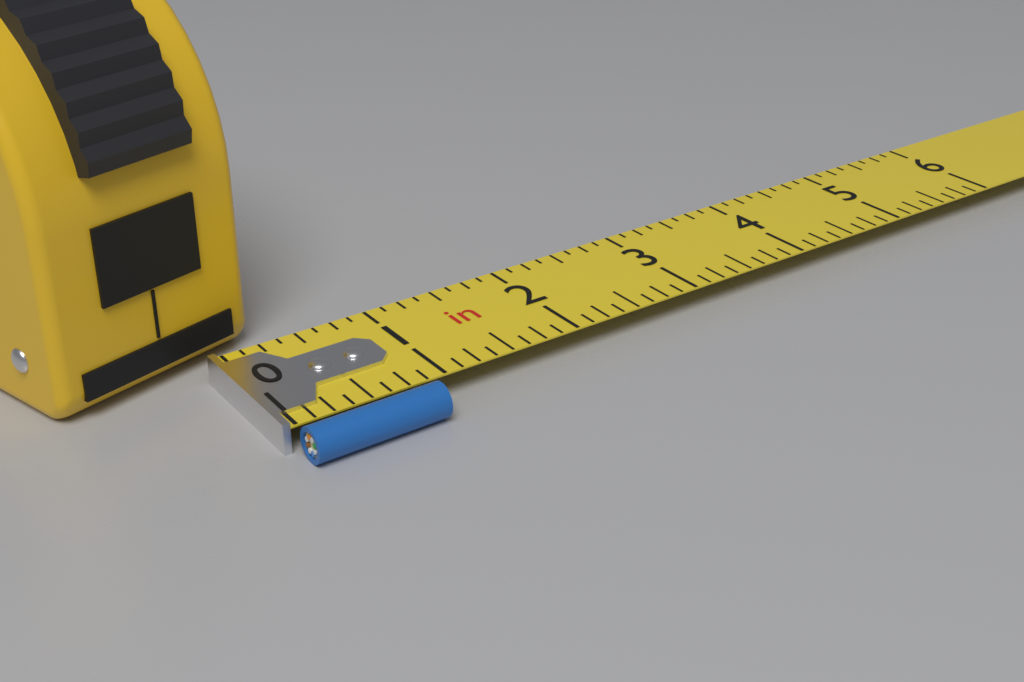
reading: 0.875 in
